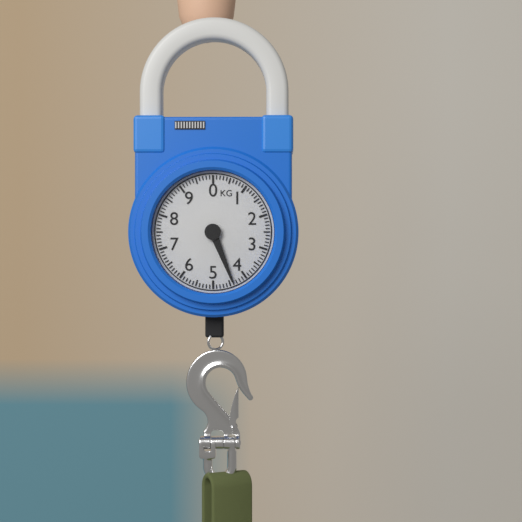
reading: 4.4 kg
